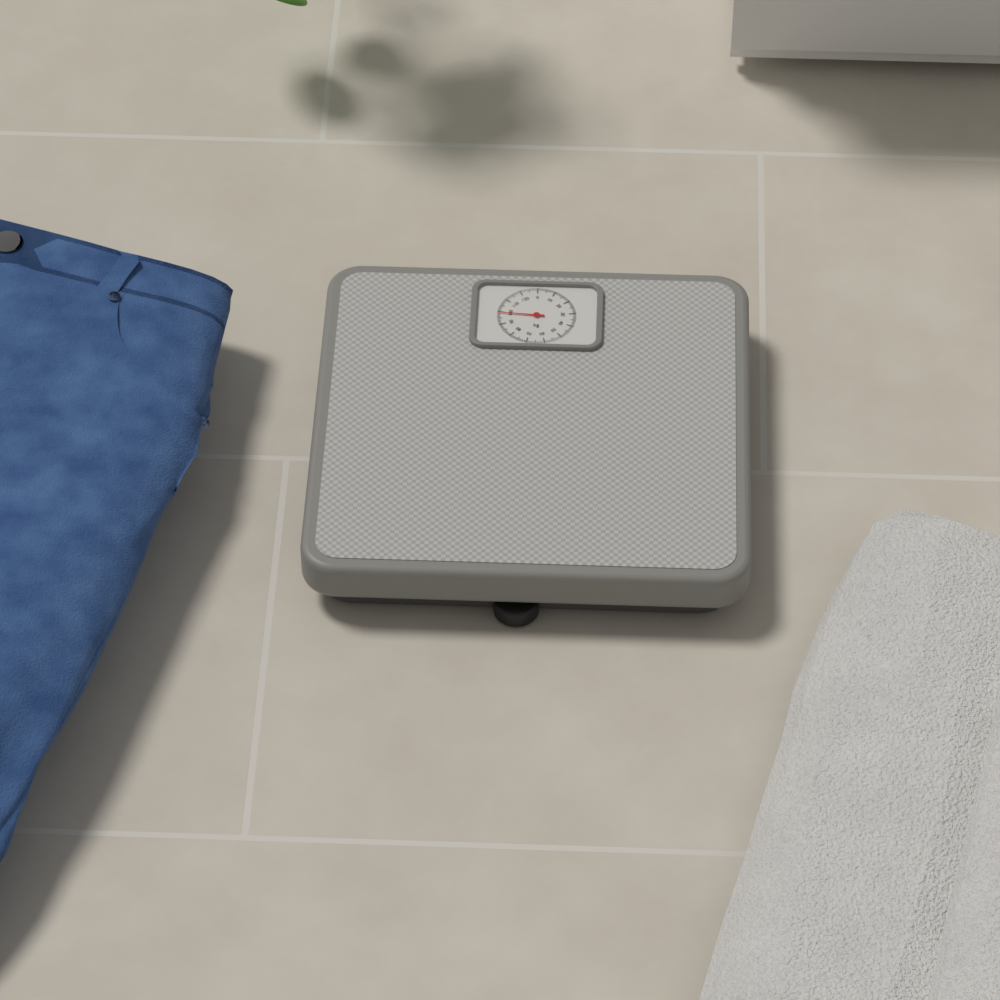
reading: 99 kg
